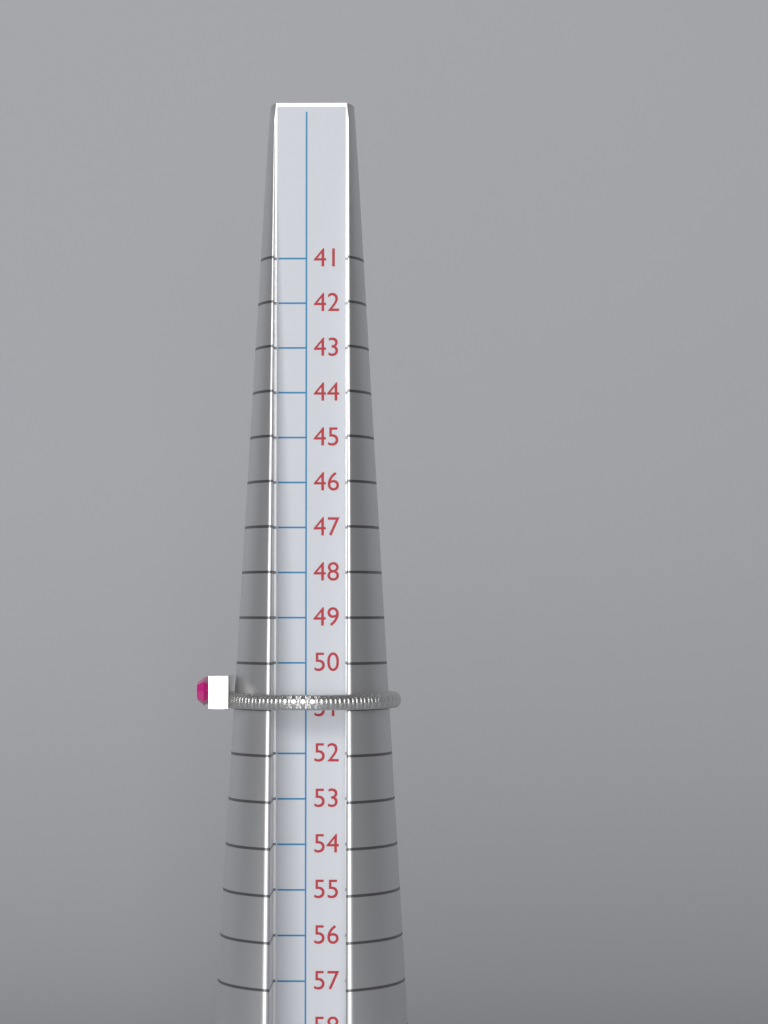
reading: 51 (no unit)
